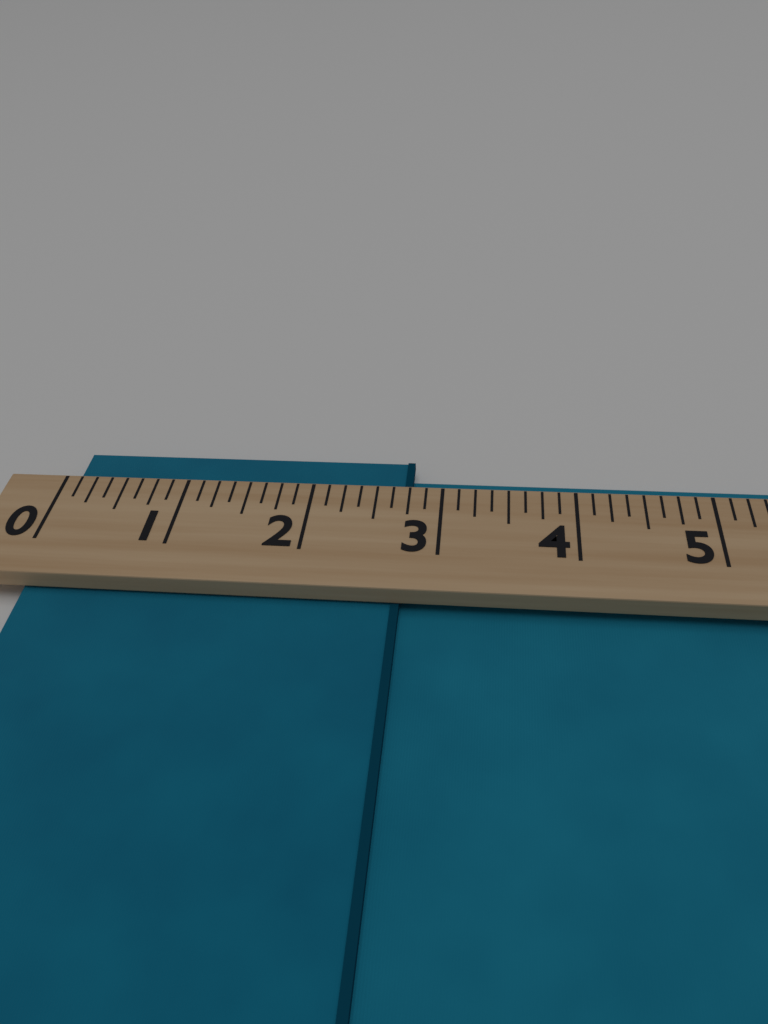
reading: 2.750 (no unit)
